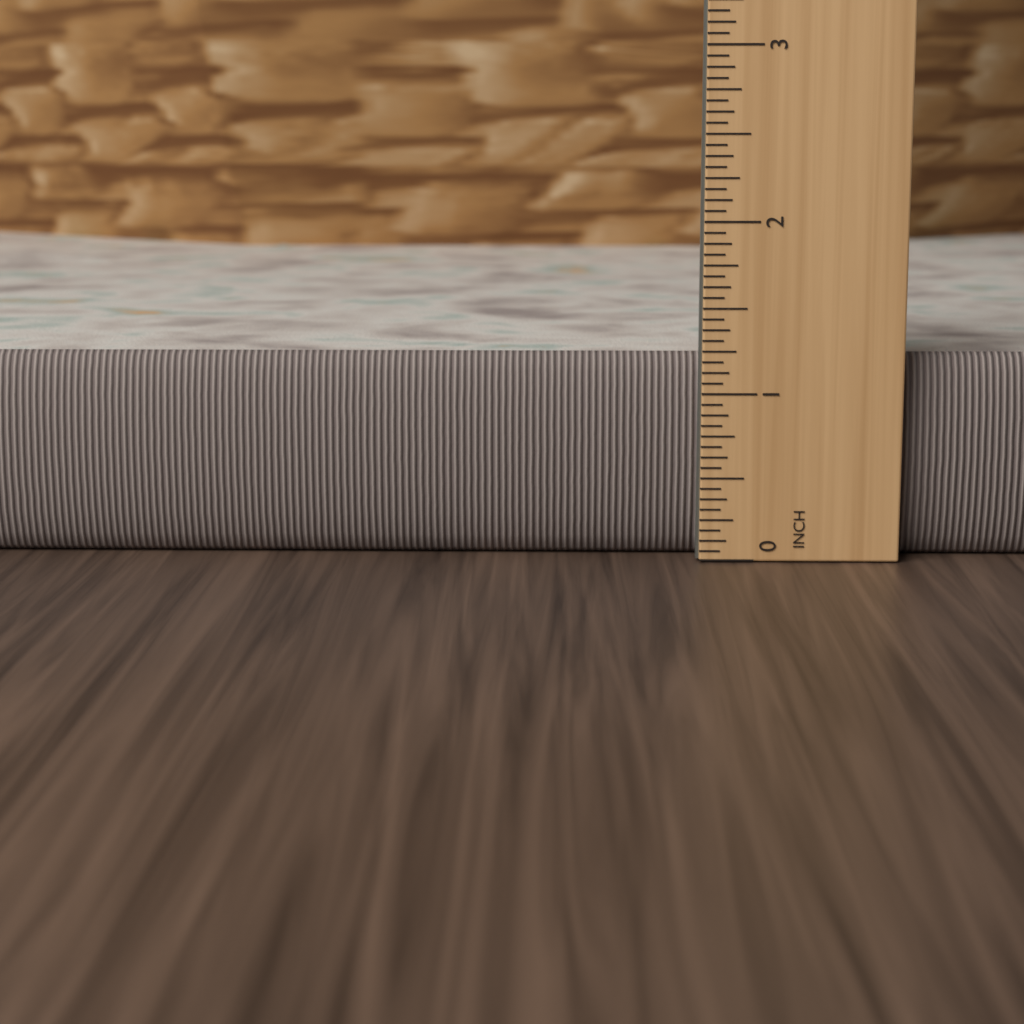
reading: 1.3125 inch
